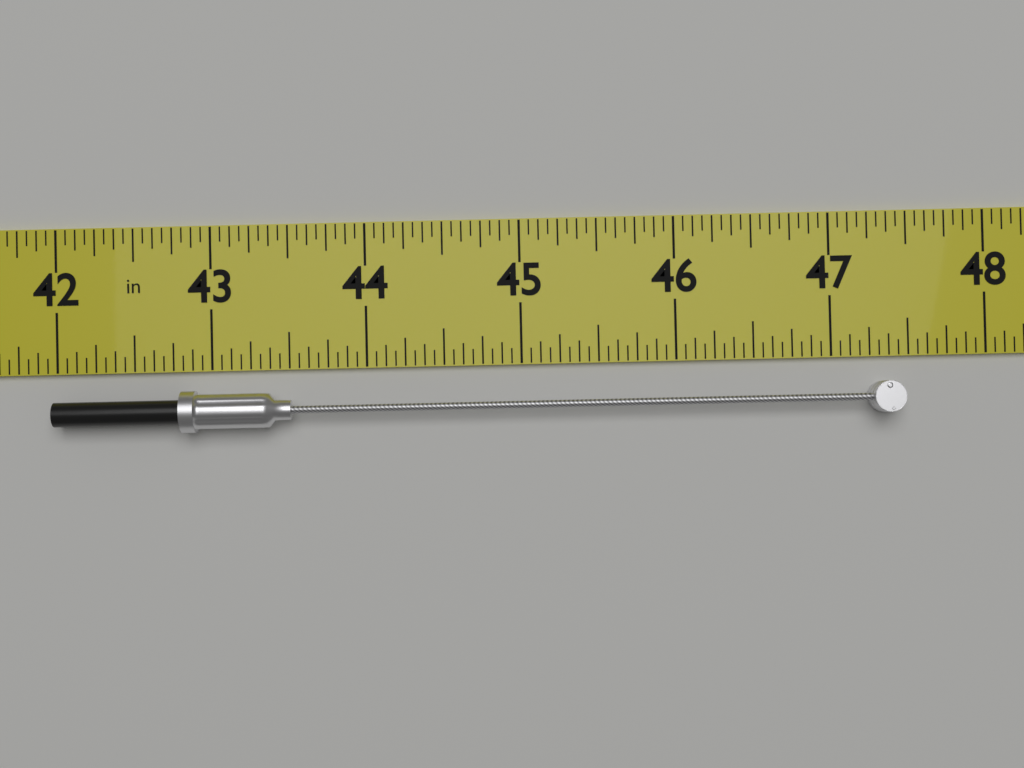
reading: 47.4375 in
